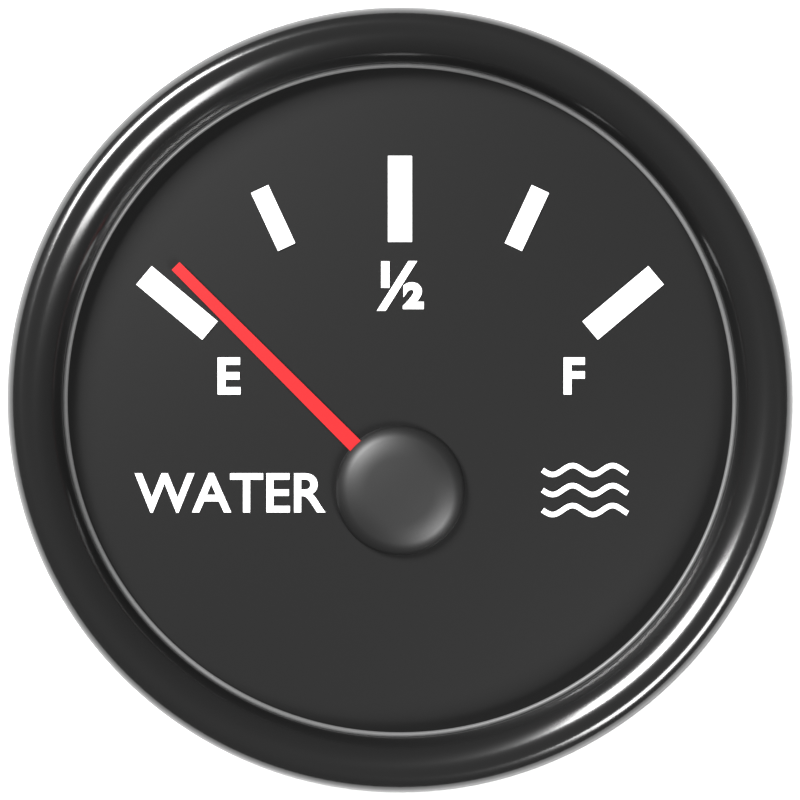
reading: 0.05 (no unit)
